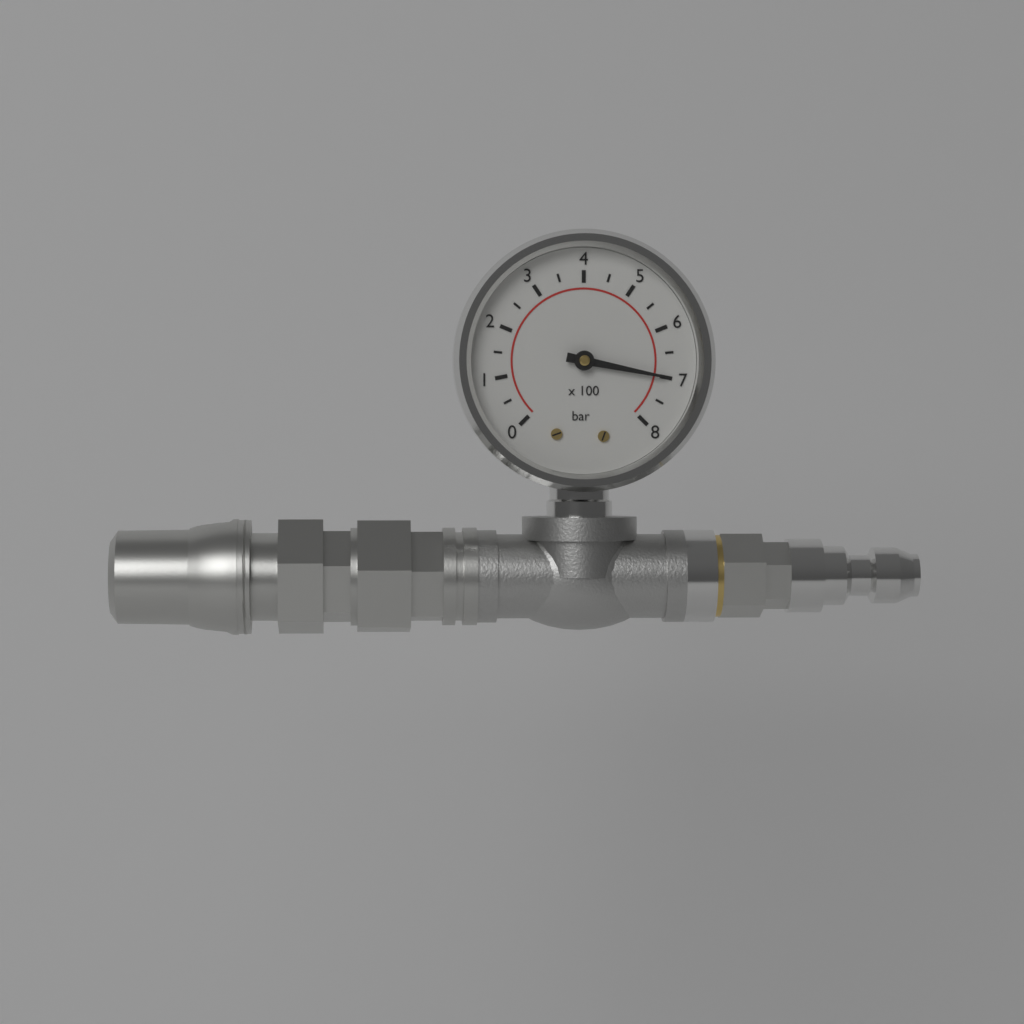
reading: 700 bar
